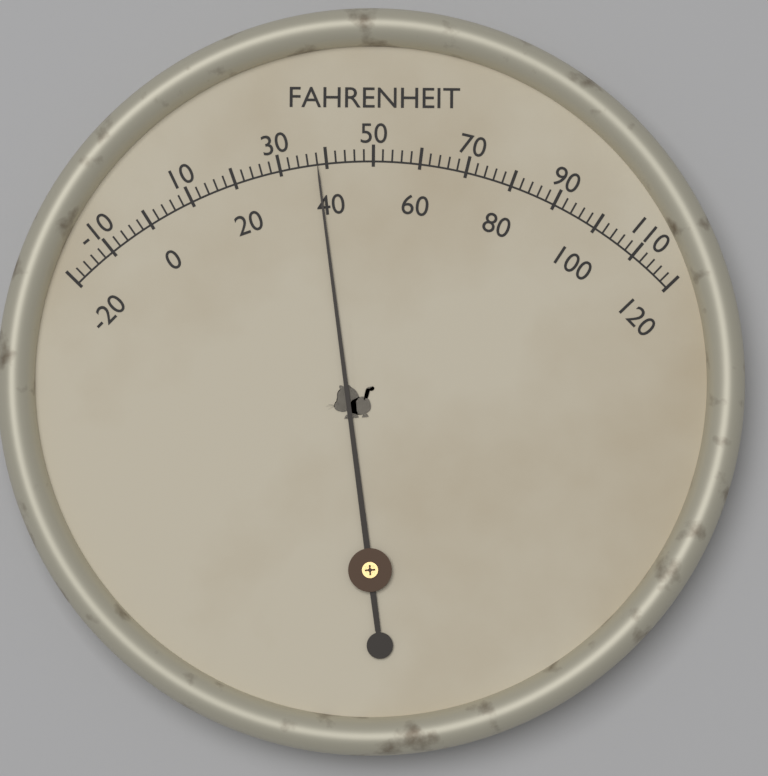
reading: 38 °F
